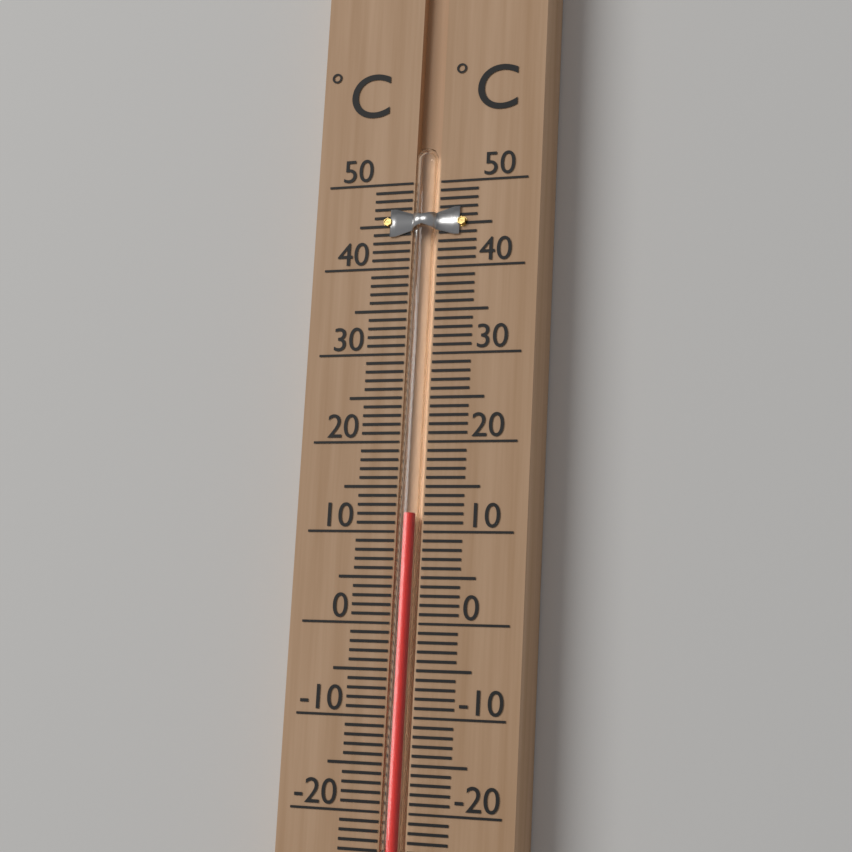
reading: 12 °C
